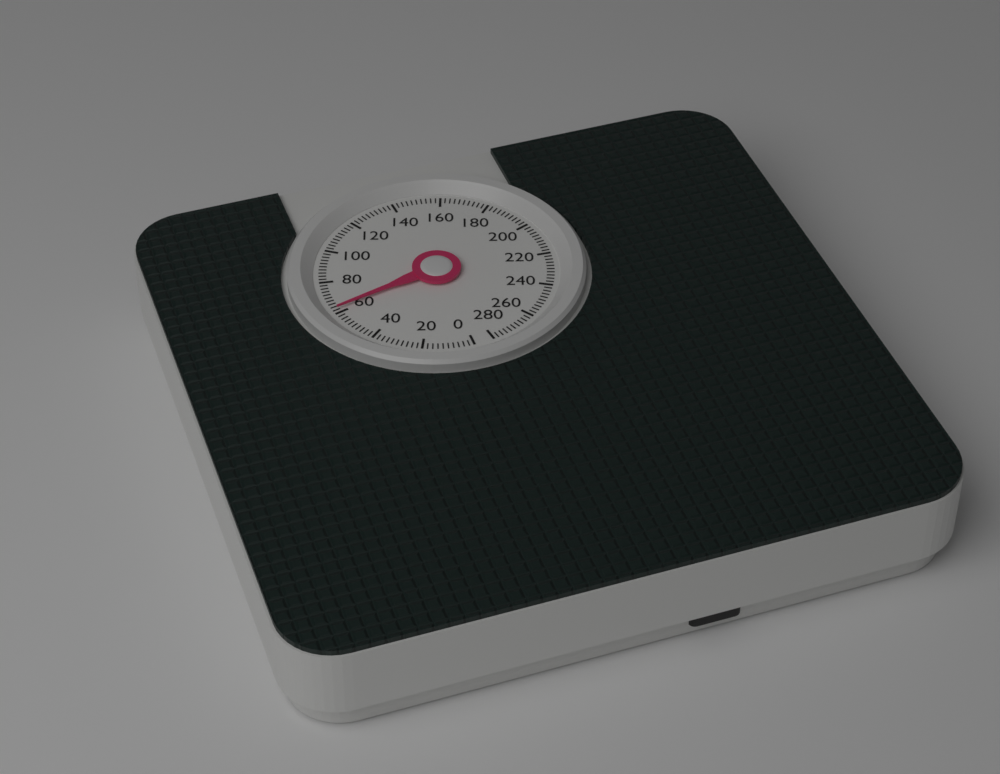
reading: 62 (no unit)
